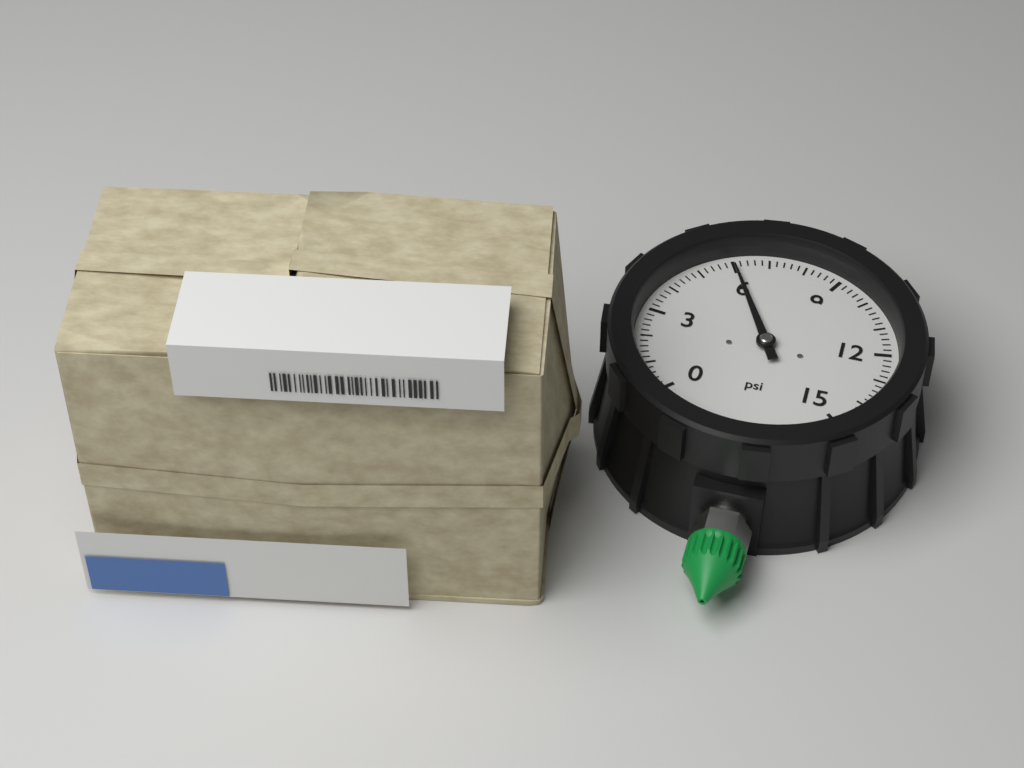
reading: 6.0 psi
